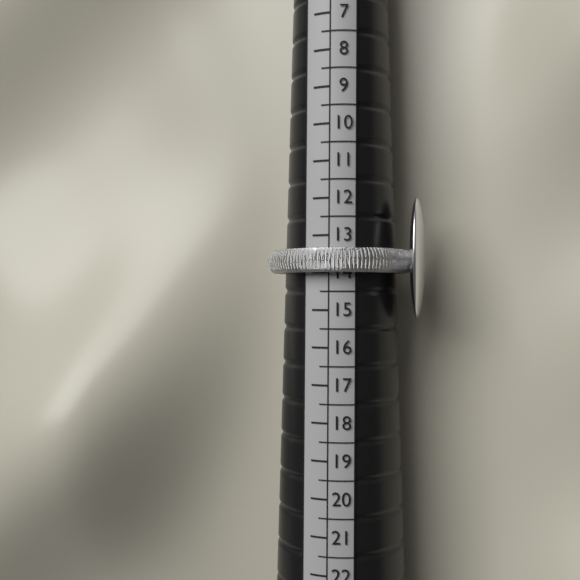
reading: 14.0 (no unit)
